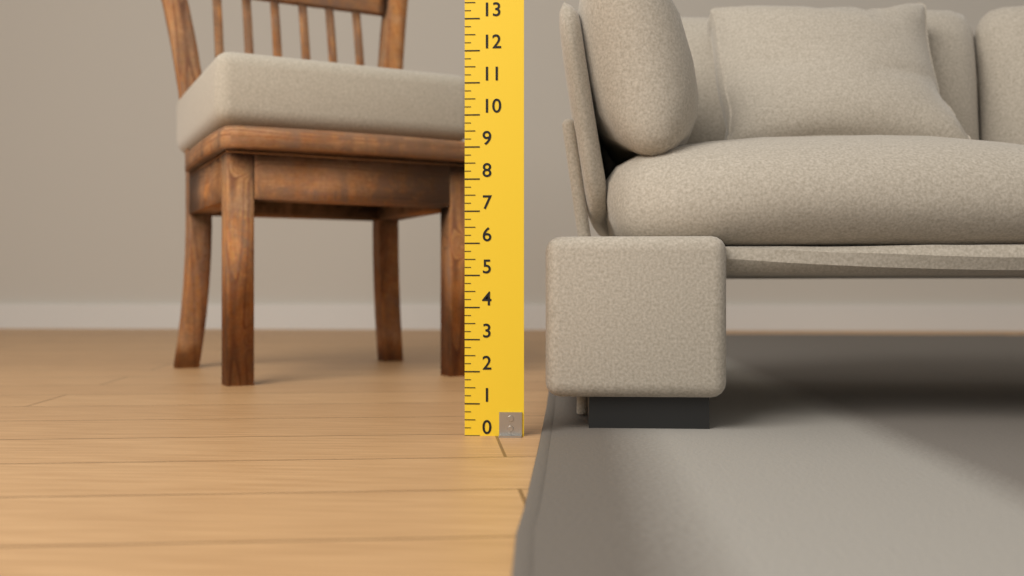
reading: 6.25 (no unit)
